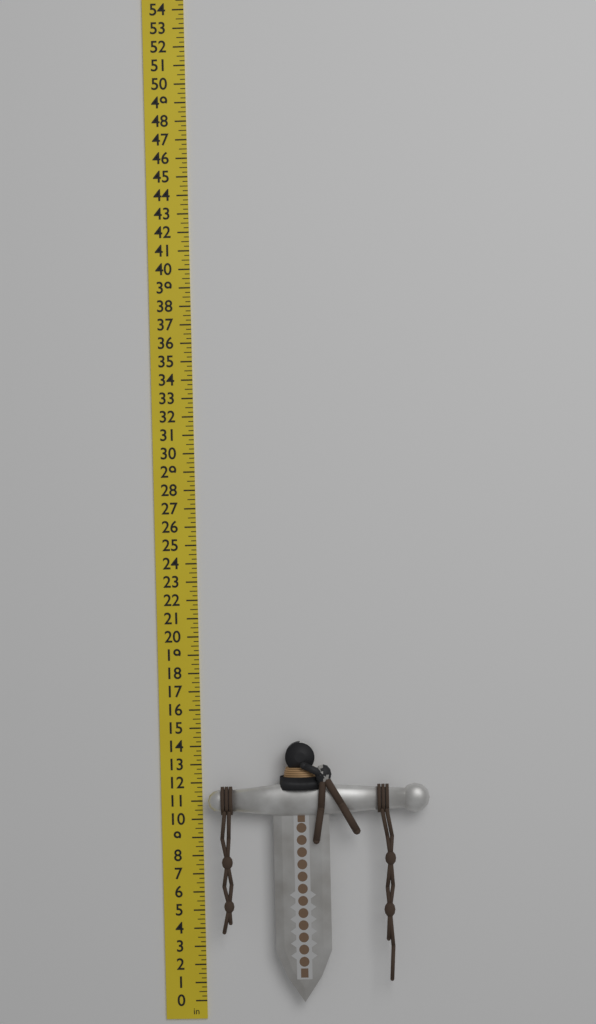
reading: 14.25 in
